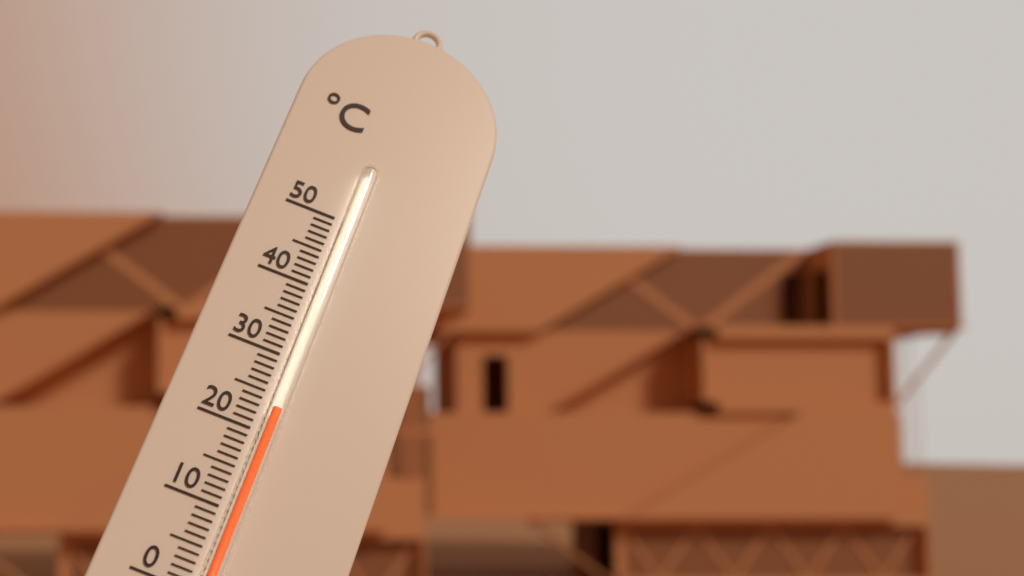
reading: 23 °C
